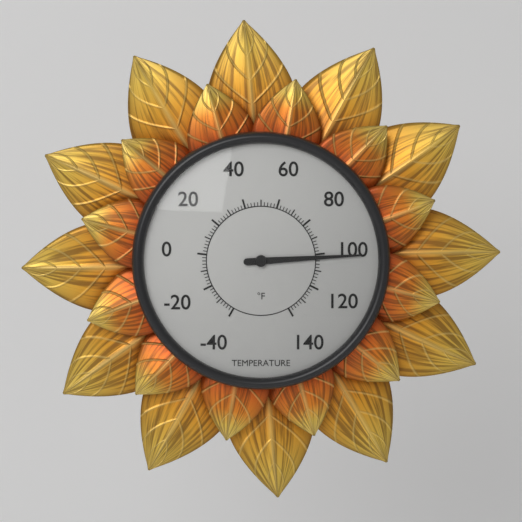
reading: 102 °F
